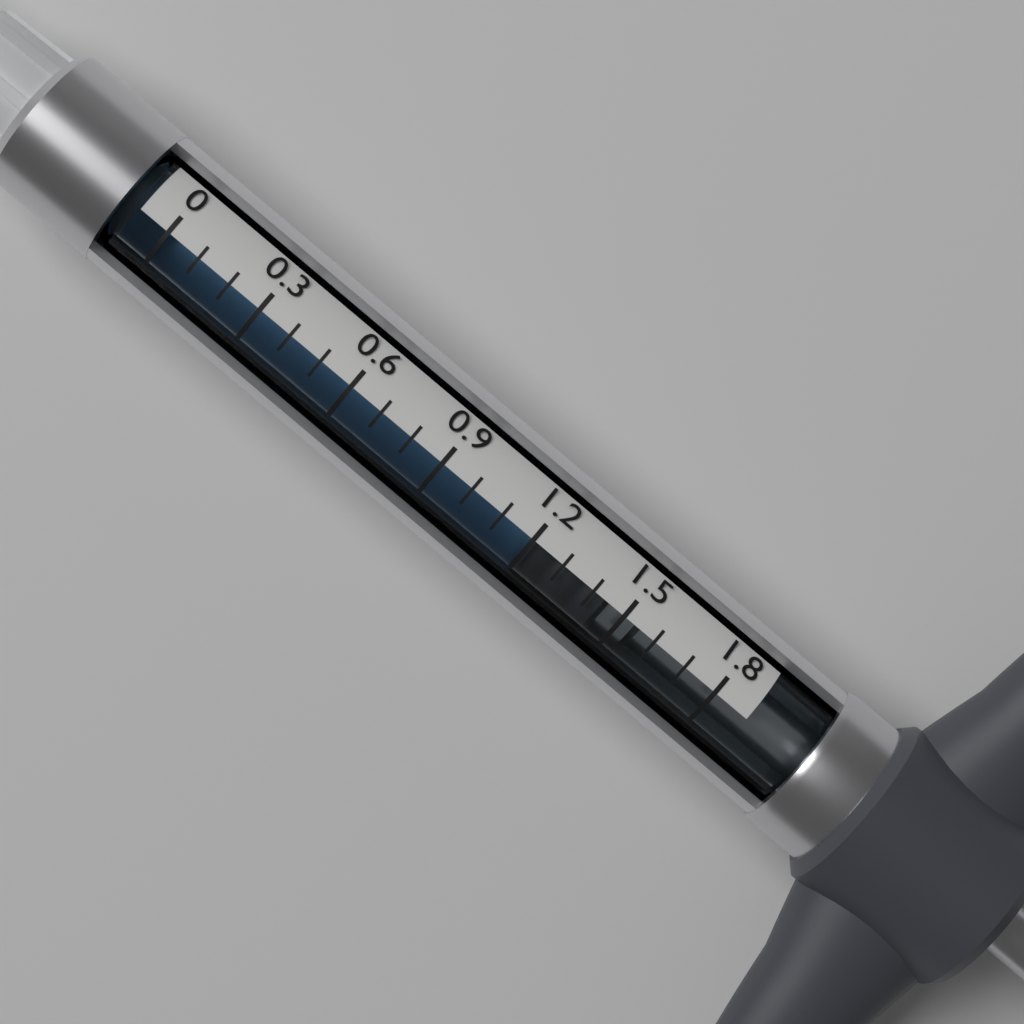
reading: 1.2 (no unit)
